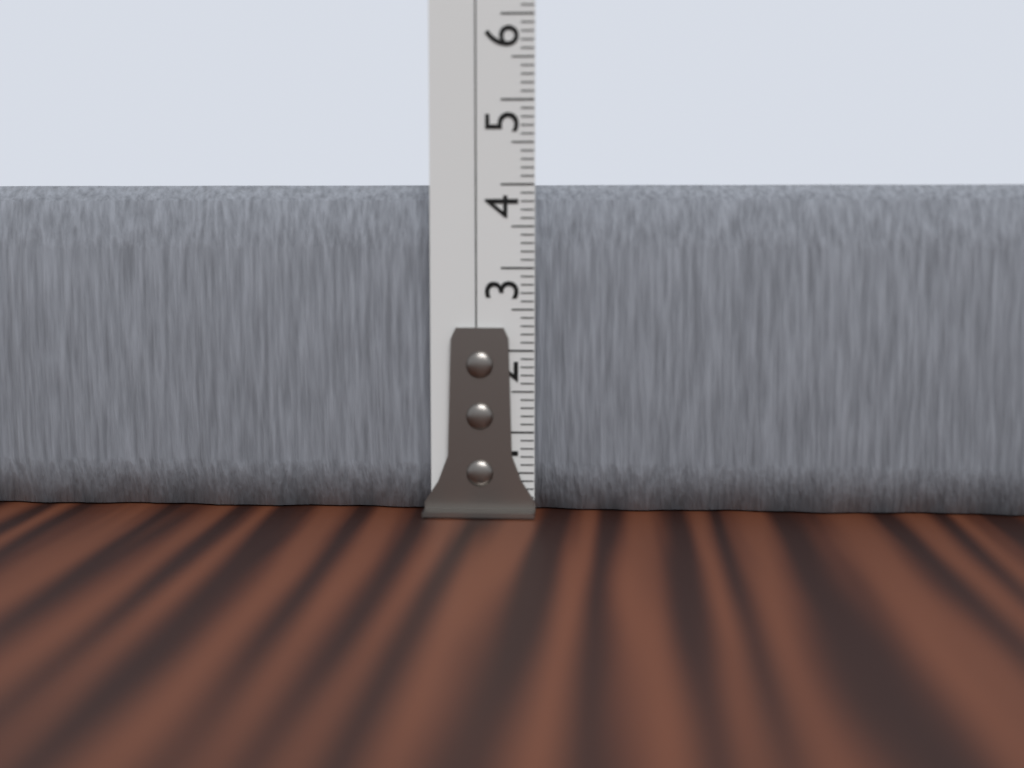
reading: 4.0 cm
